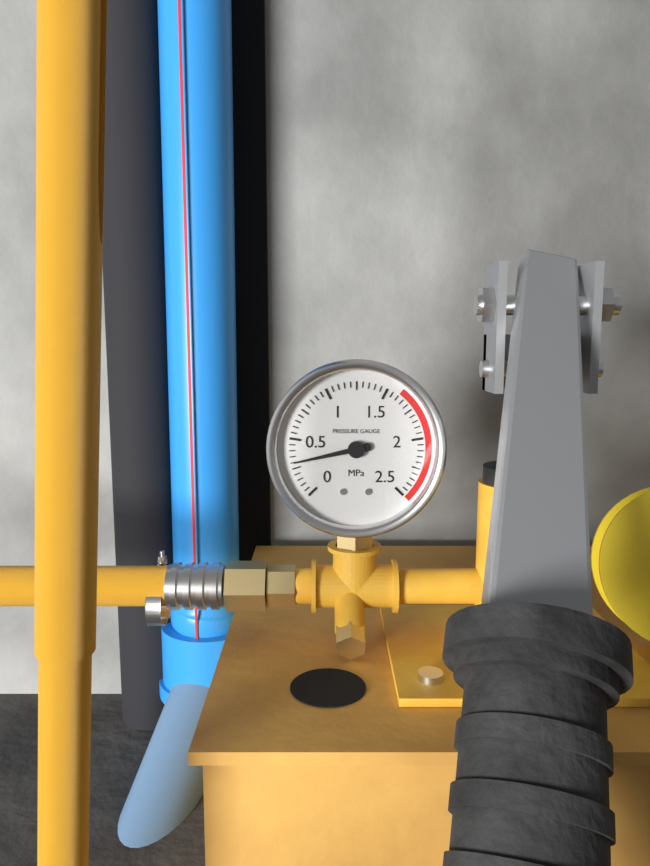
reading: 0.30 MPa
